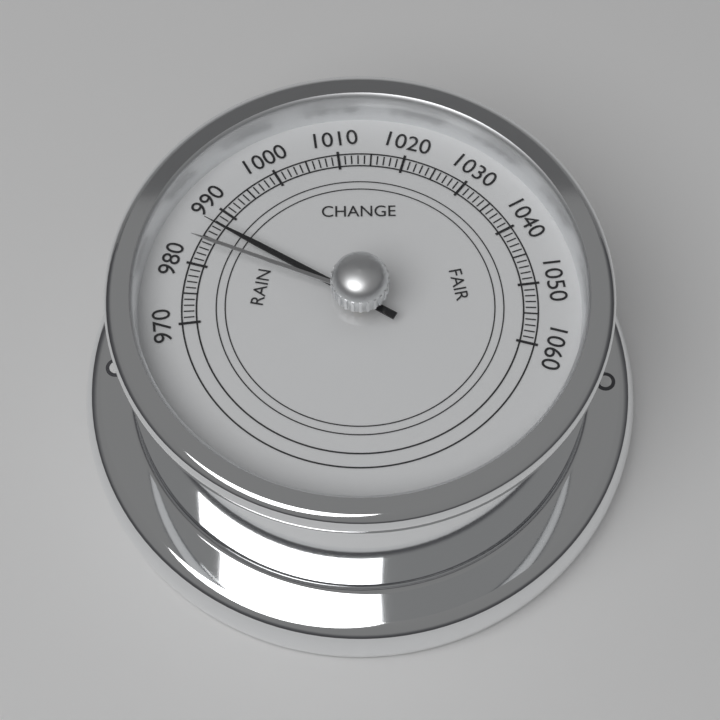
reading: 987 (no unit)
